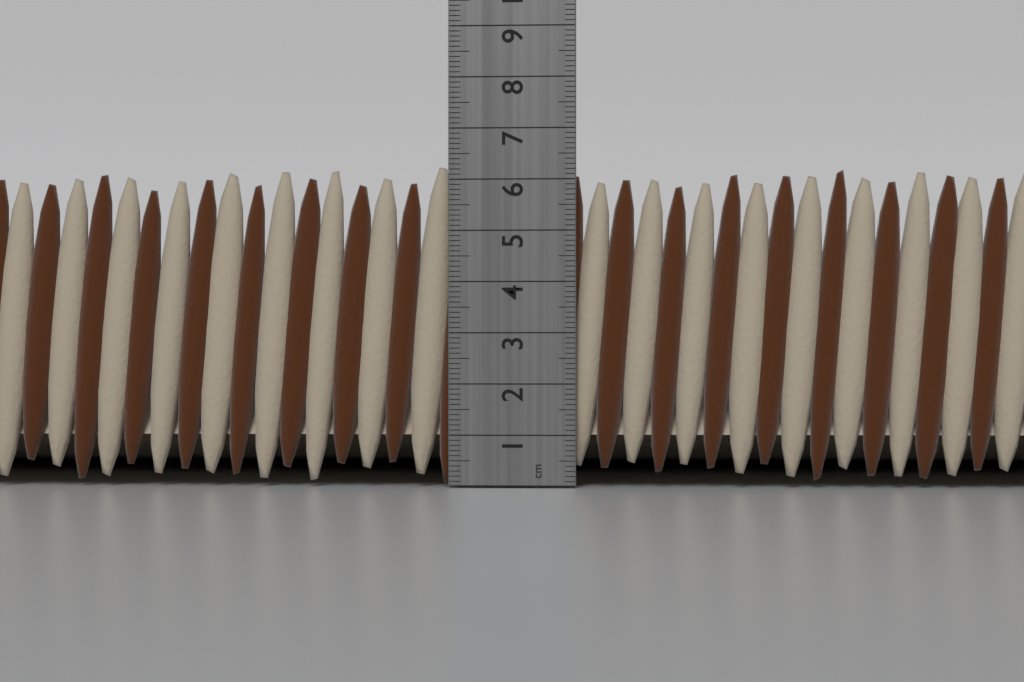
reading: 6.3 cm
